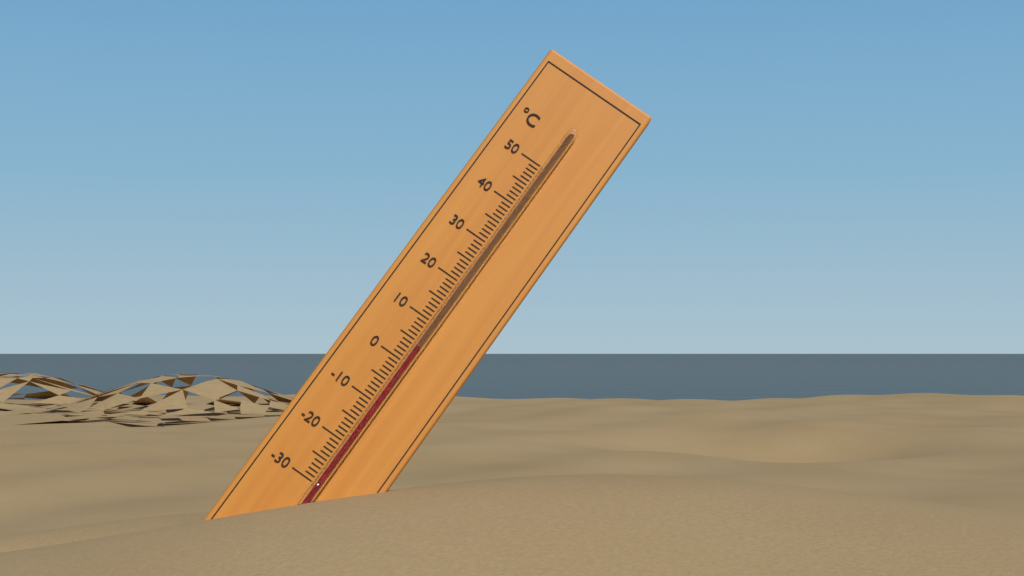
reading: 4 °C
